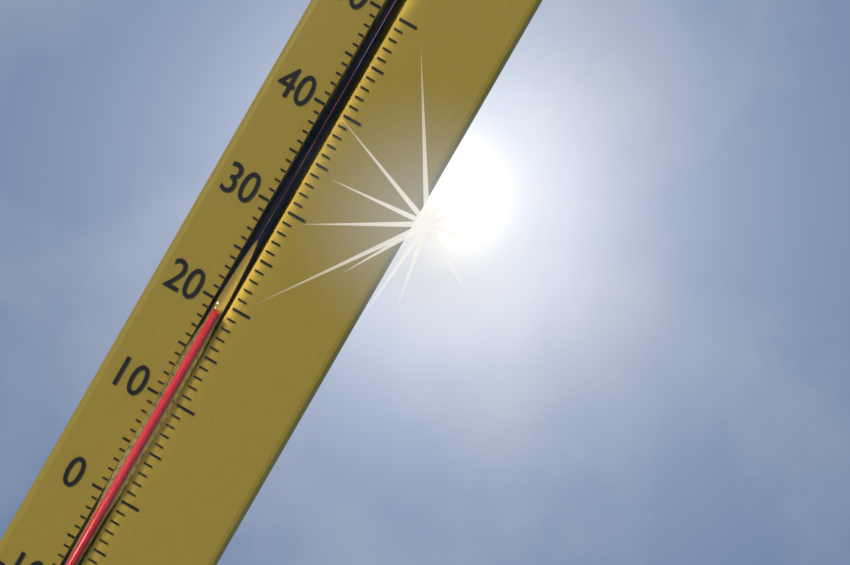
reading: 19 °C
